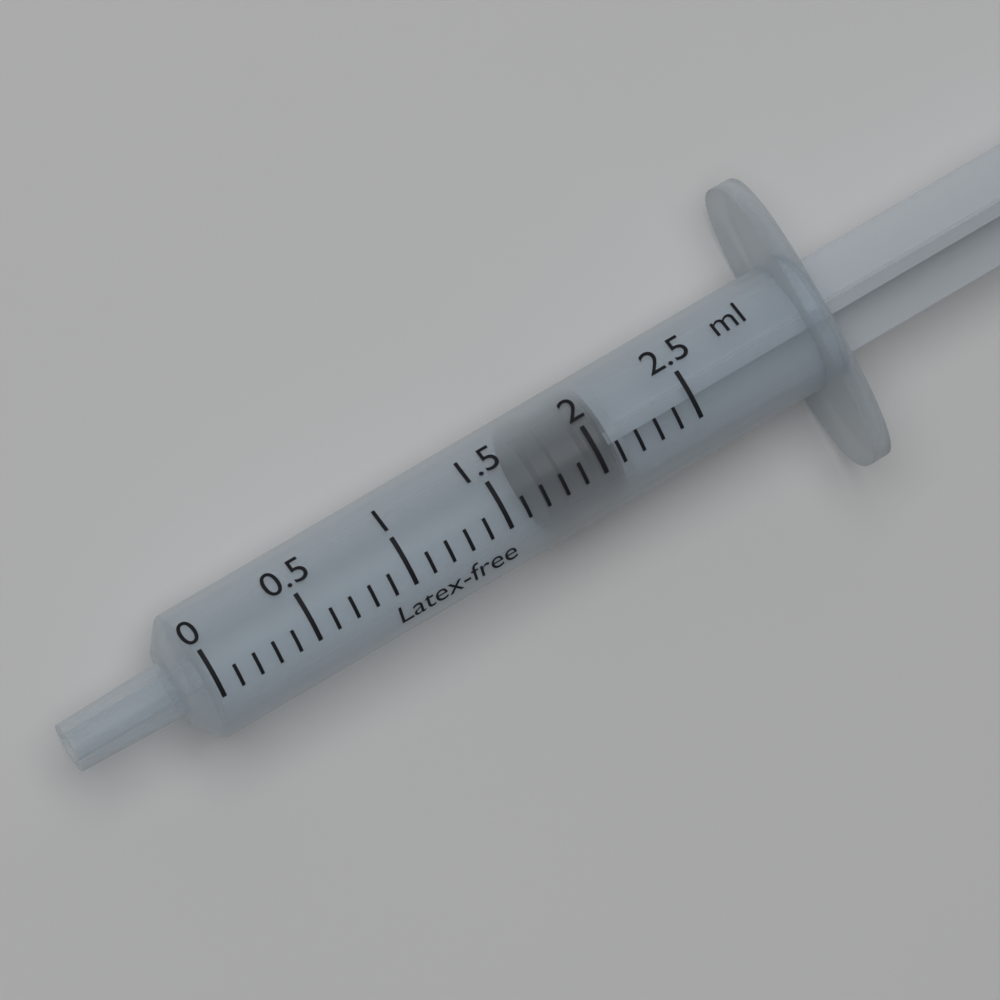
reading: 1.7 ml
